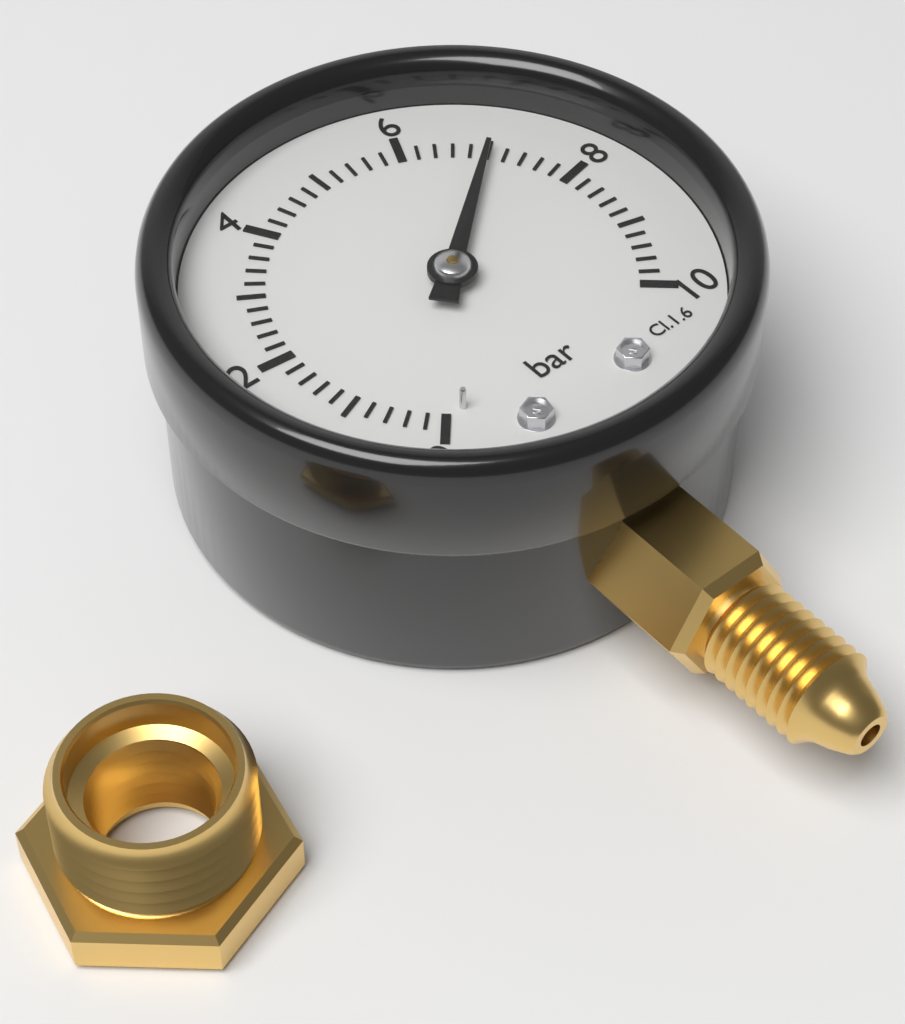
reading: 7.0 bar
